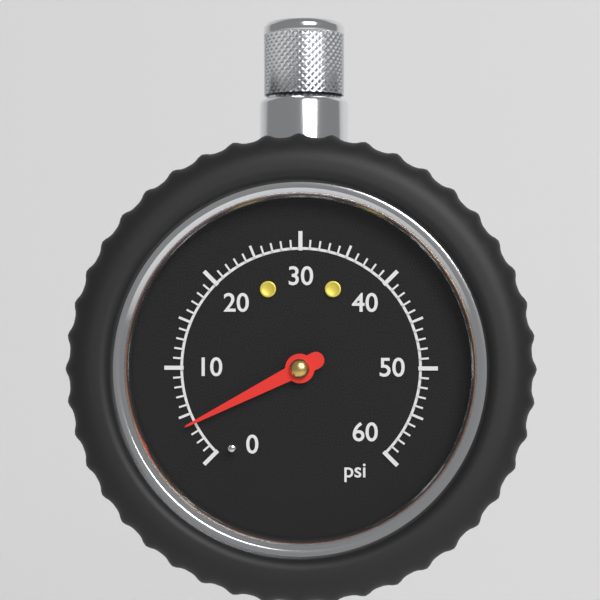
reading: 4 psi
